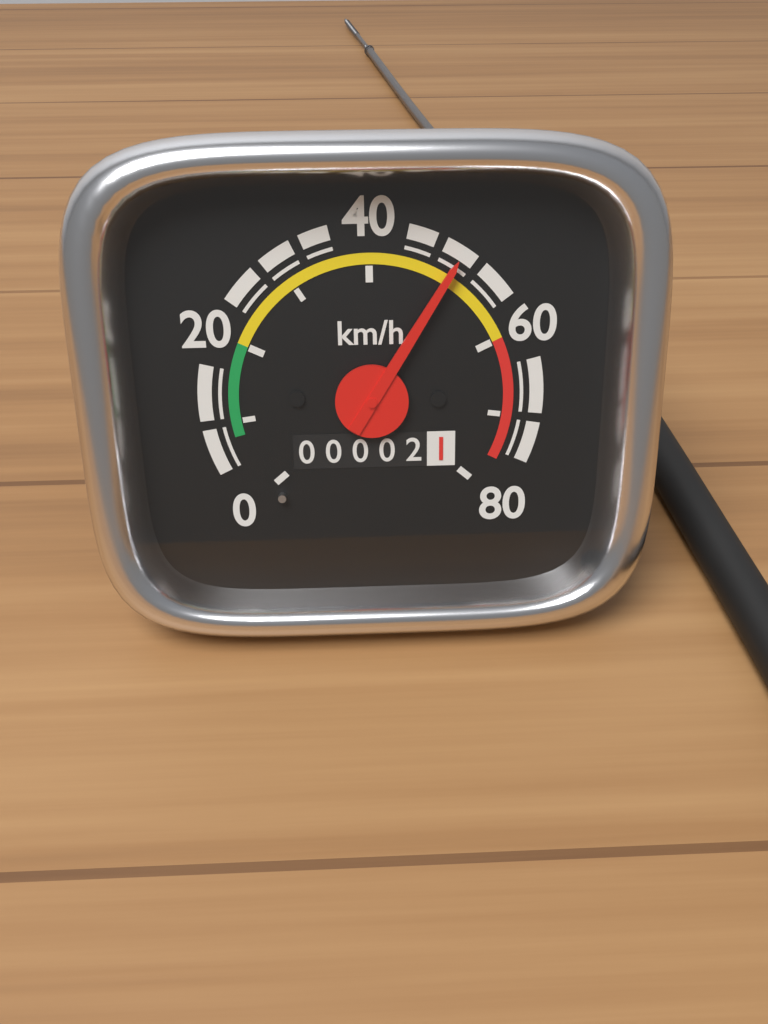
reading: 50 km/h
